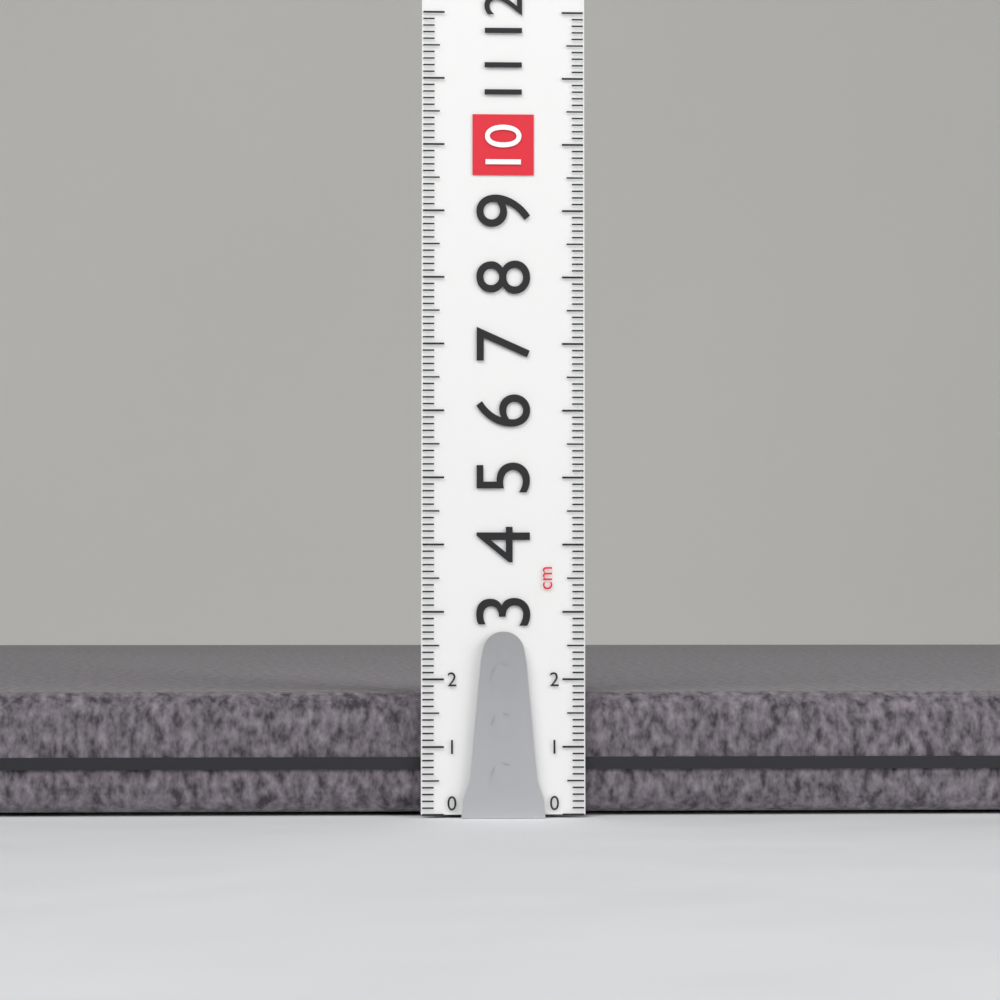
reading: 1.8 cm
